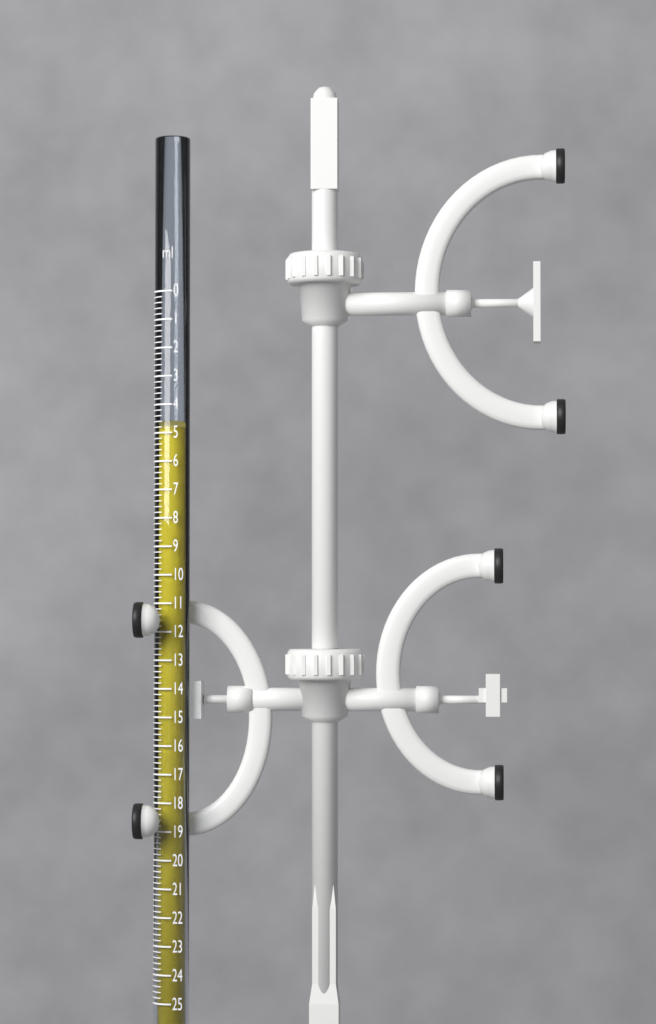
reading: 4.8 ml
